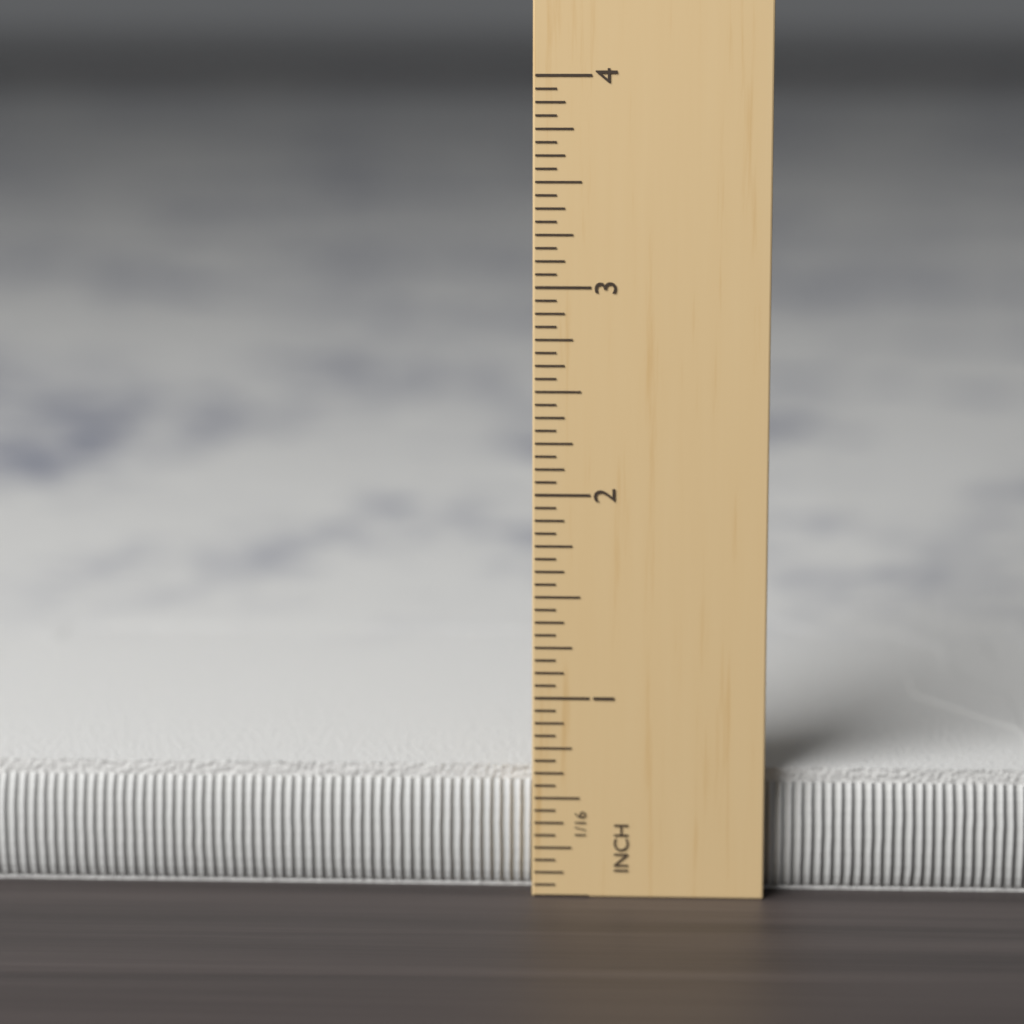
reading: 0.6250 in
